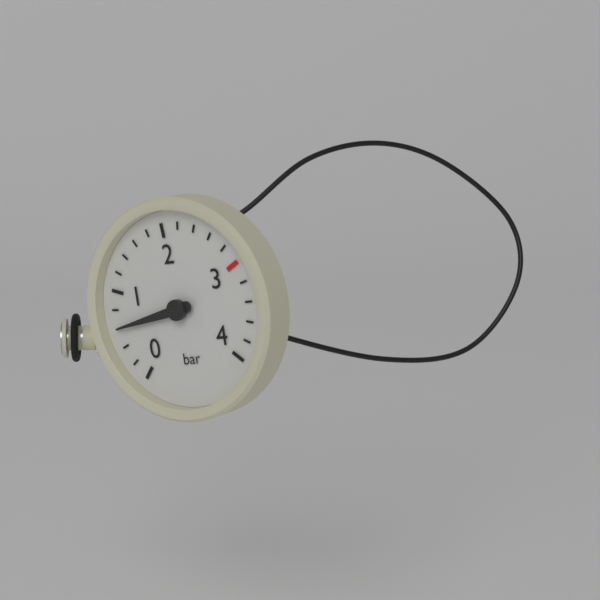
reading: 0.6 bar
